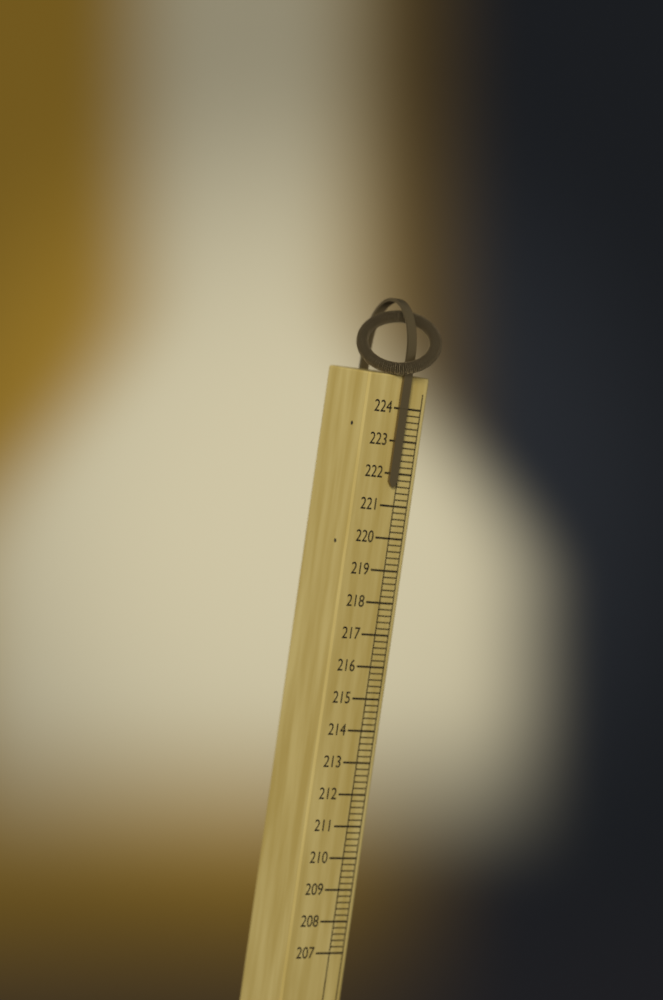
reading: 221.6 (no unit)
